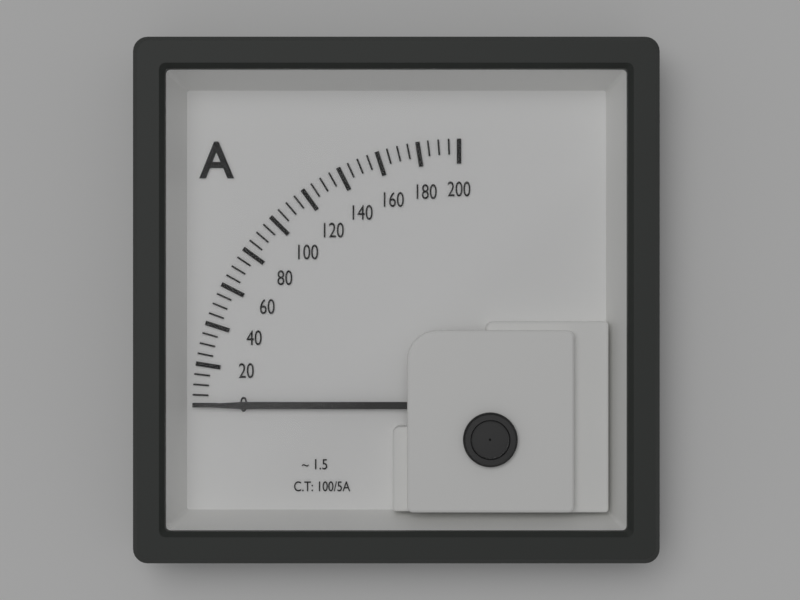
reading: 0 A
